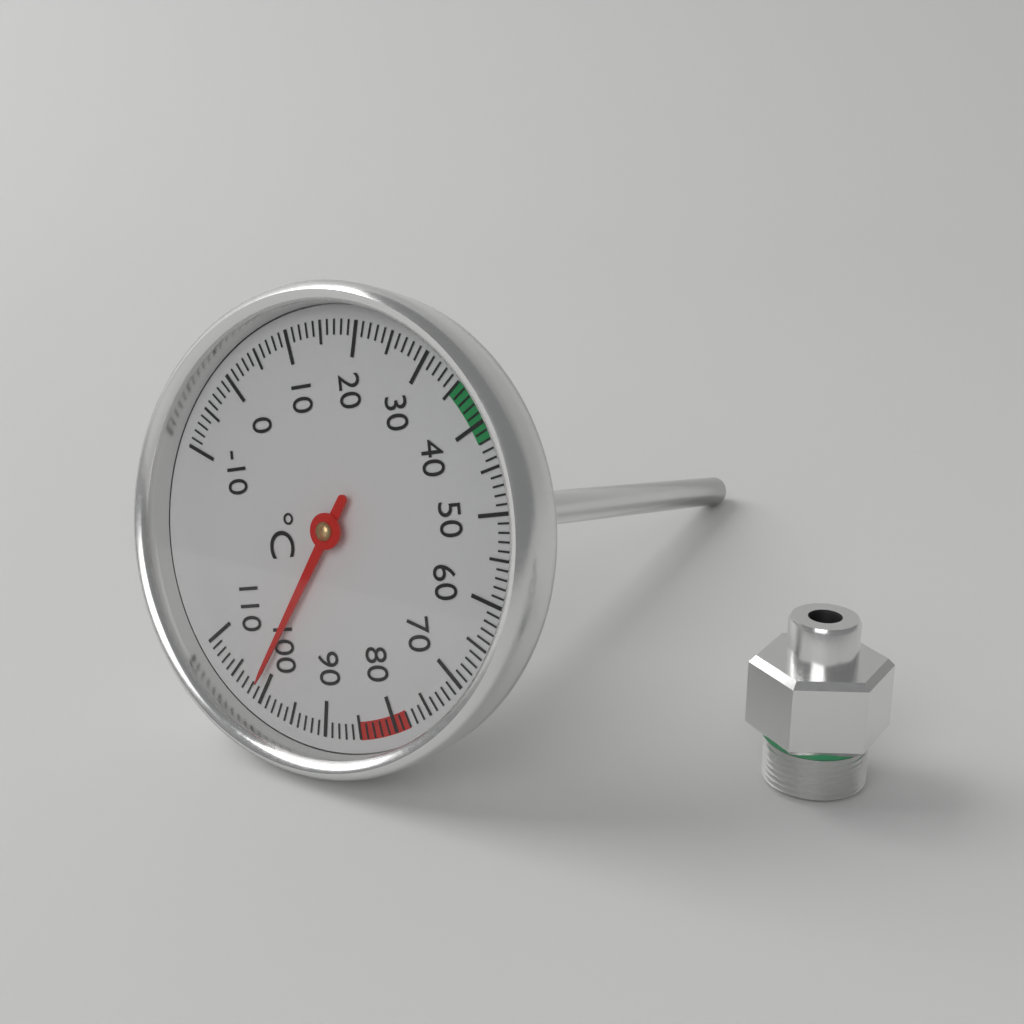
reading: 101 °C
